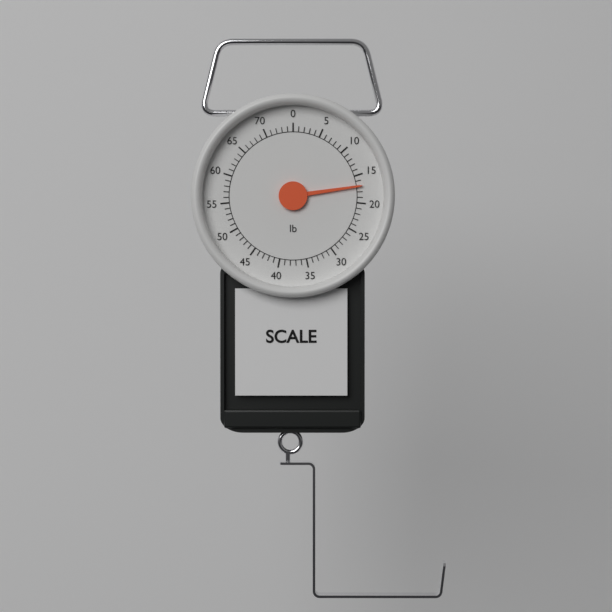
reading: 17 lb
